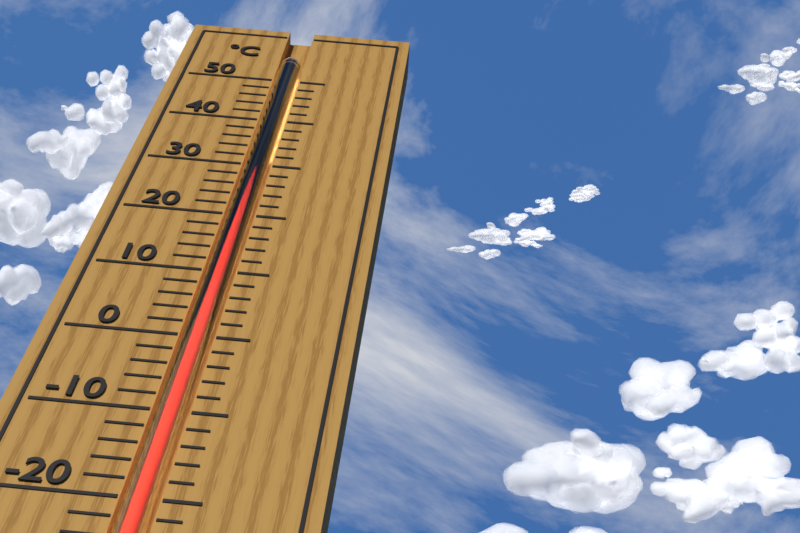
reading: 34 °C
